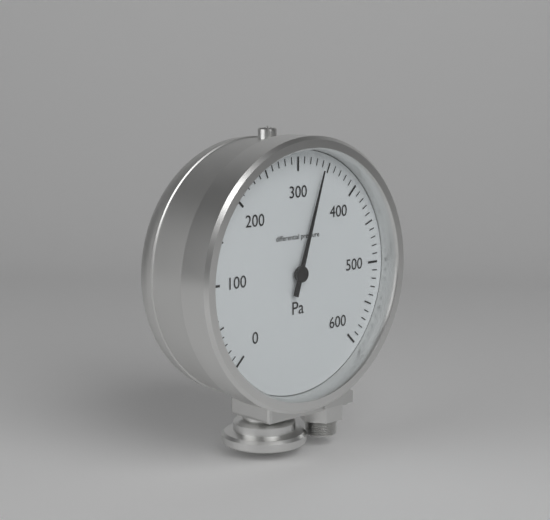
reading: 340 Pa
